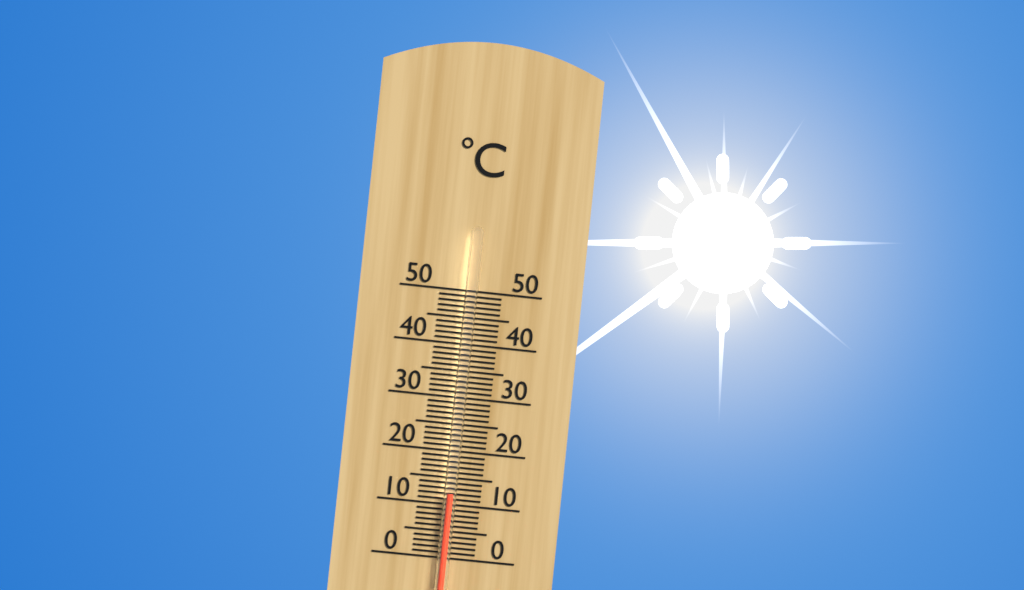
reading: 12 °C
